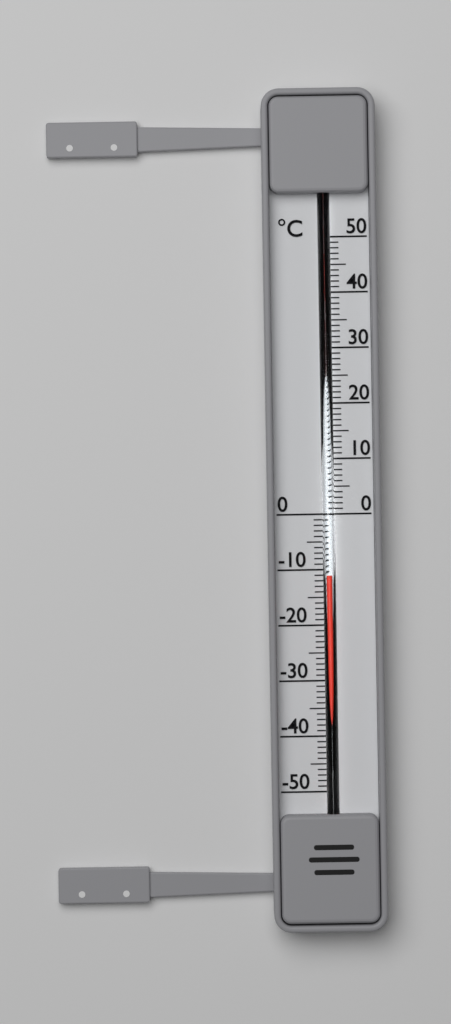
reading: -11 °C
